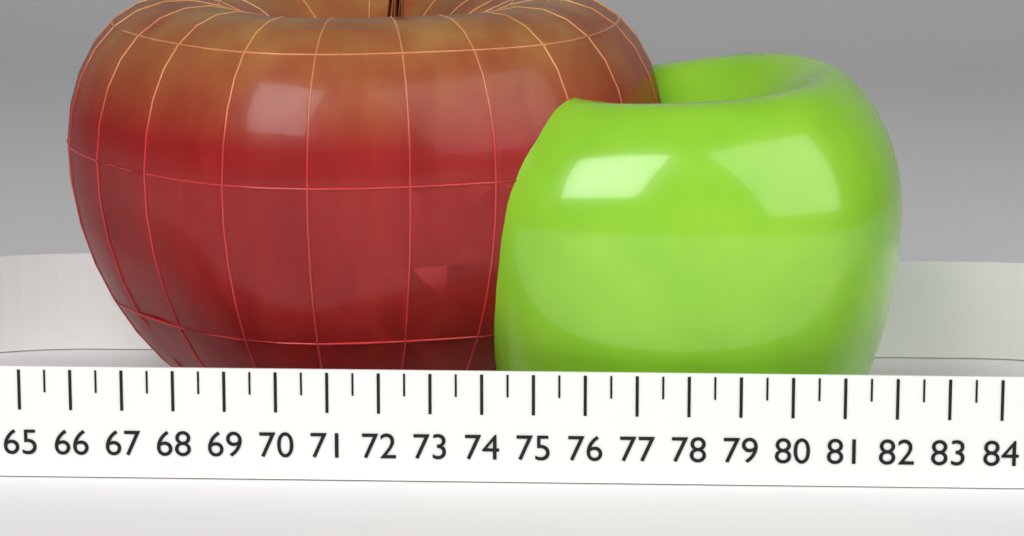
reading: 77.5 (no unit)
